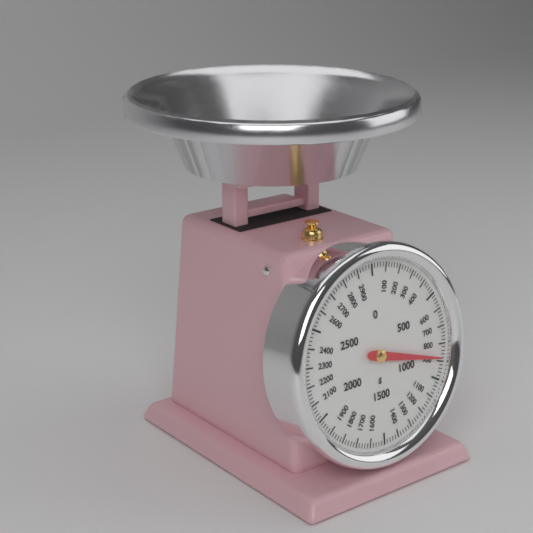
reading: 880 g
